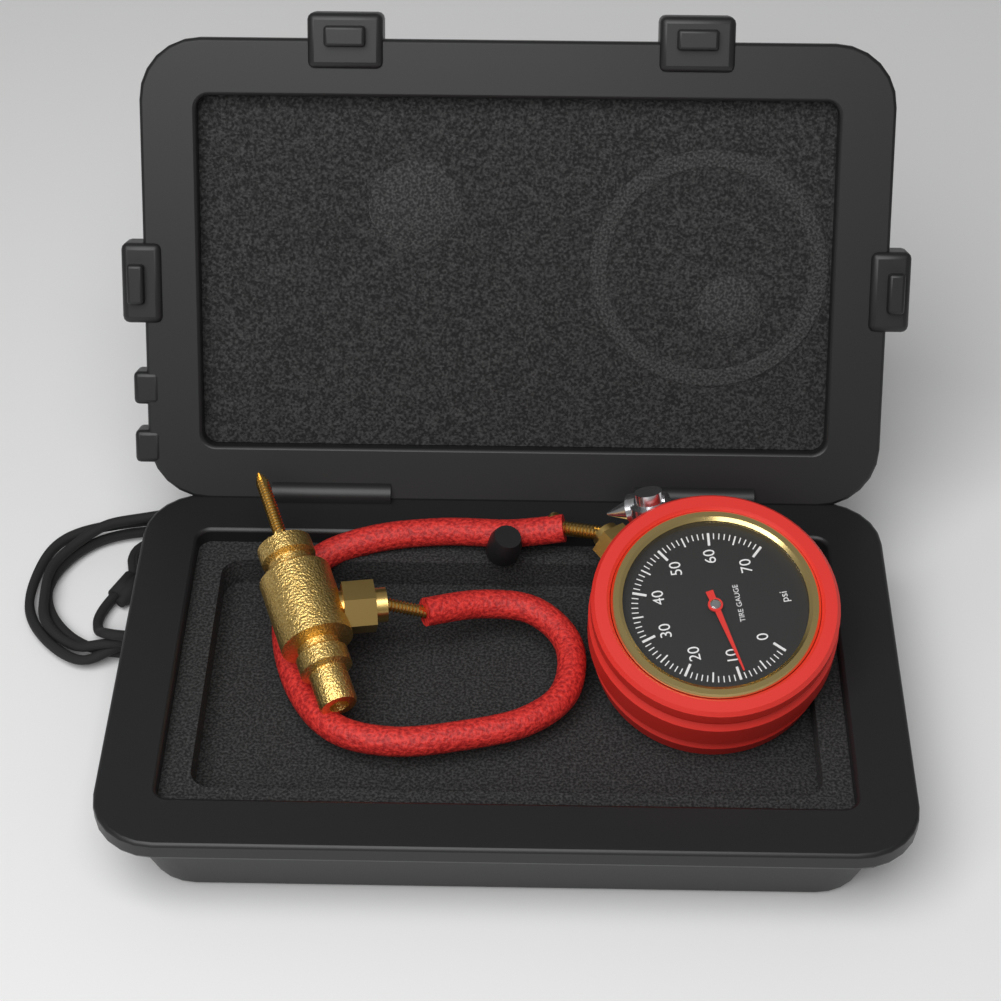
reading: 9 psi
